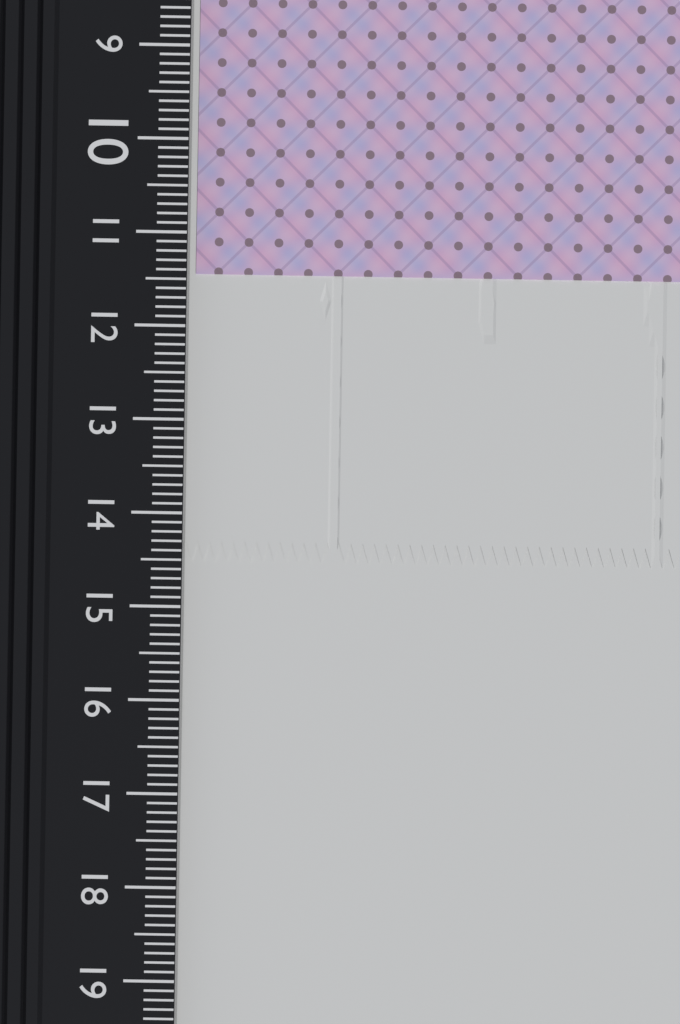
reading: 11.4 cm
